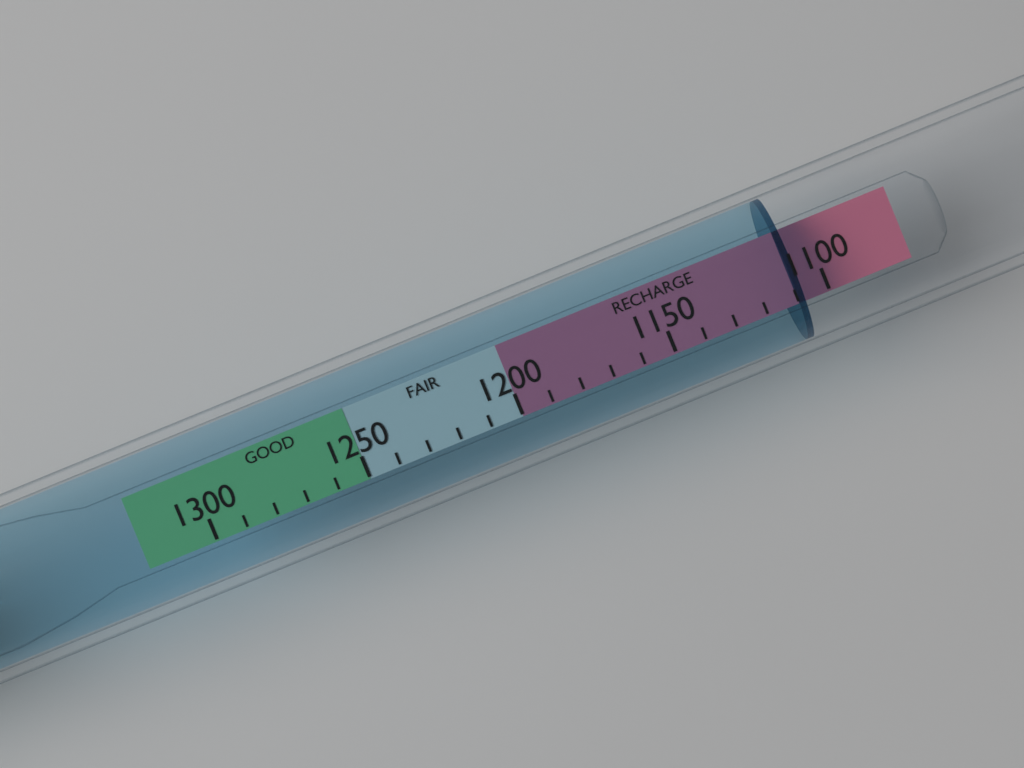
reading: 1110 (no unit)
